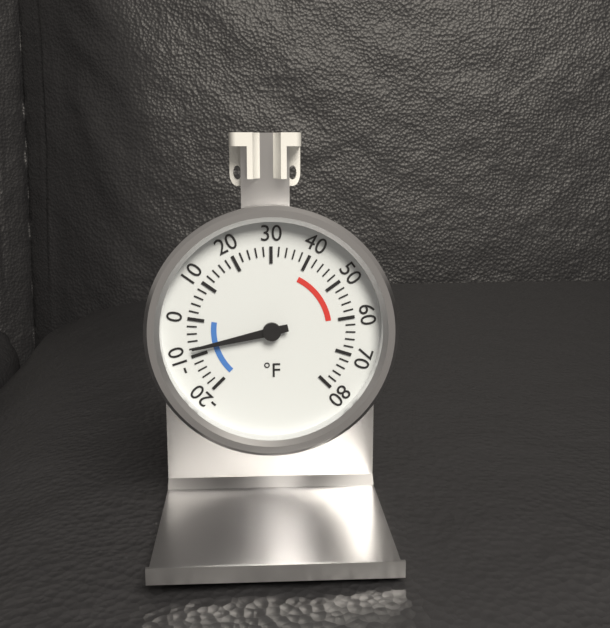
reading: -8 °F
